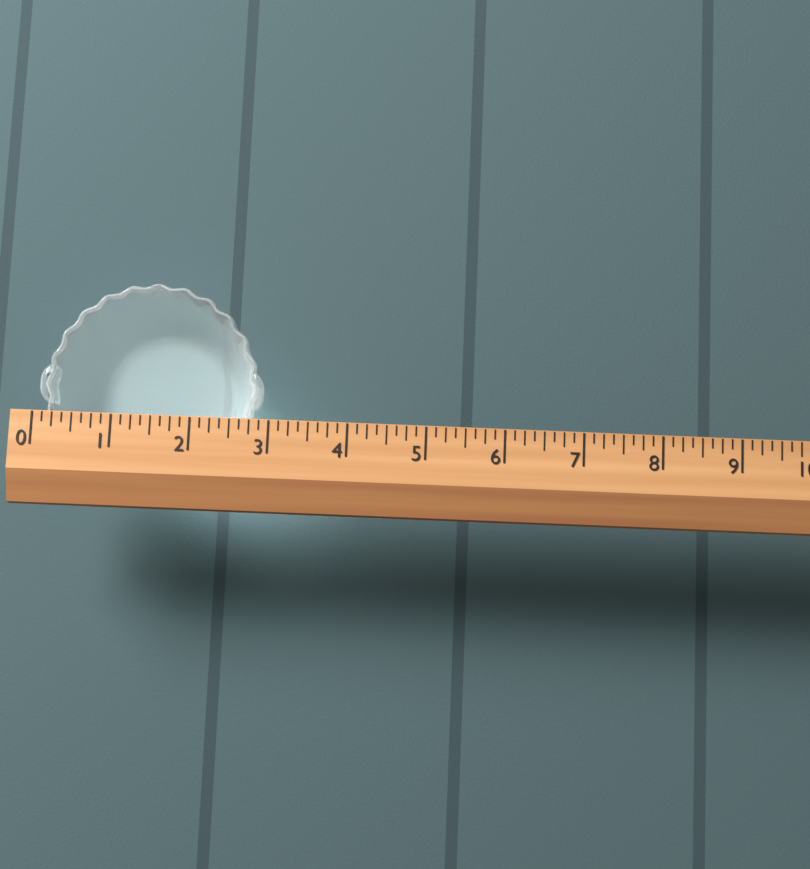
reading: 2.875 (no unit)
